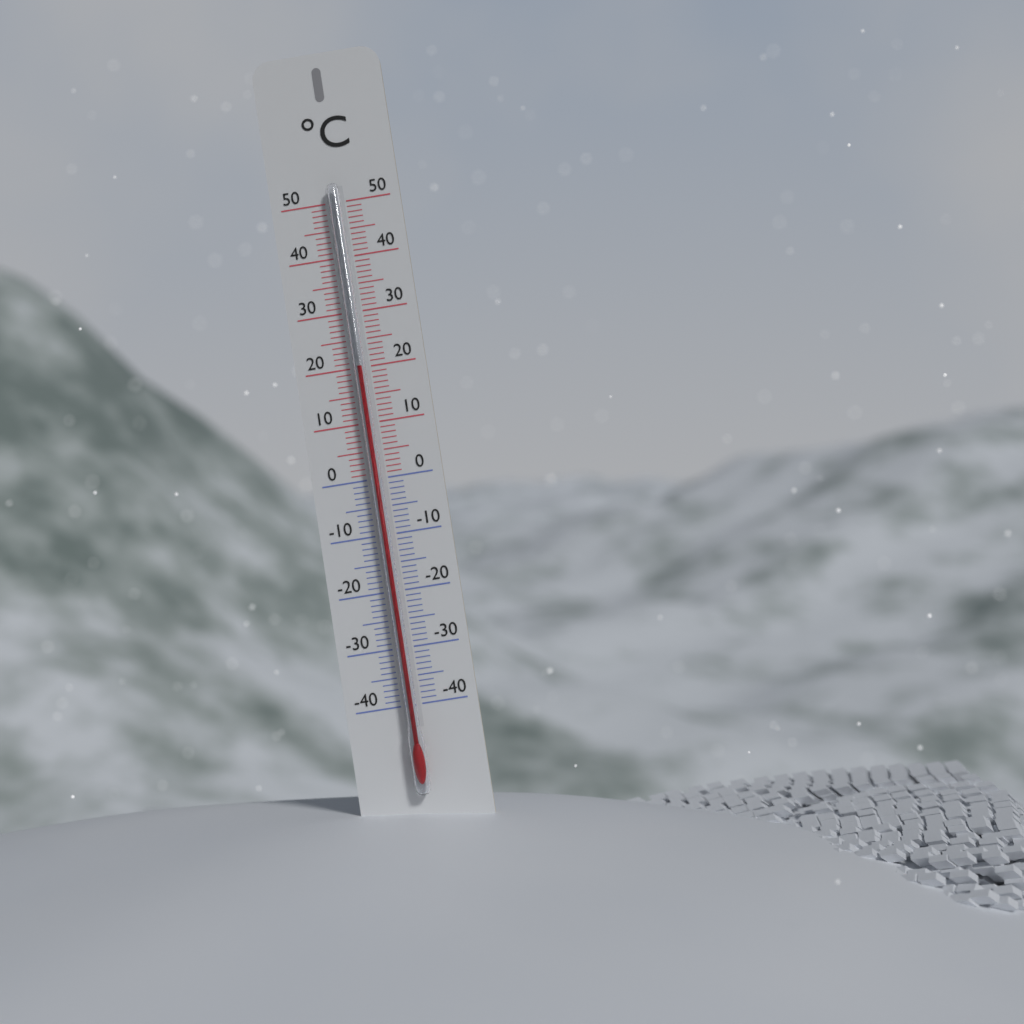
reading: 20 °C
